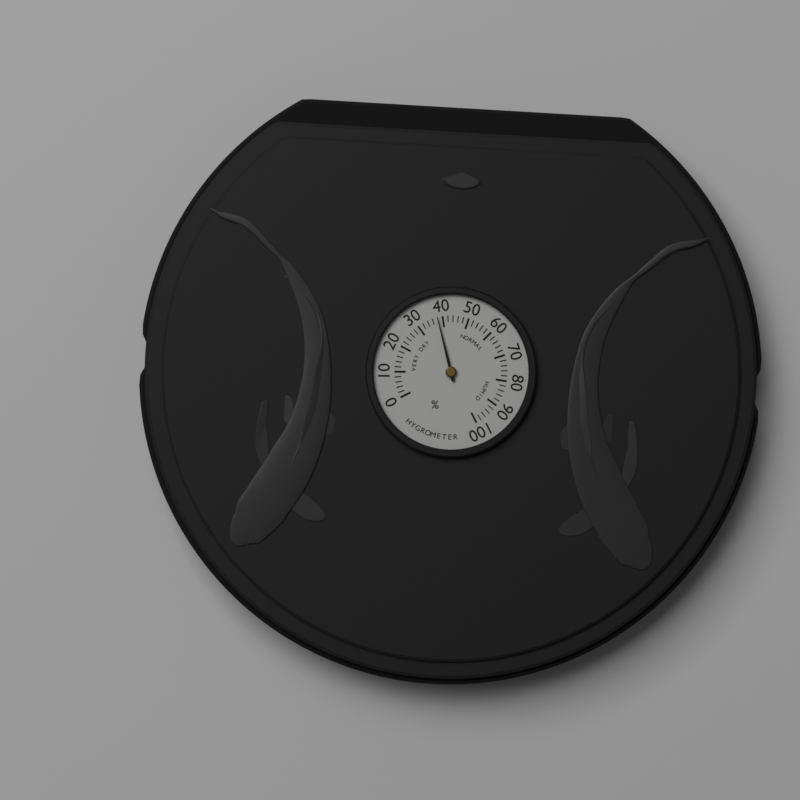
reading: 38 %
